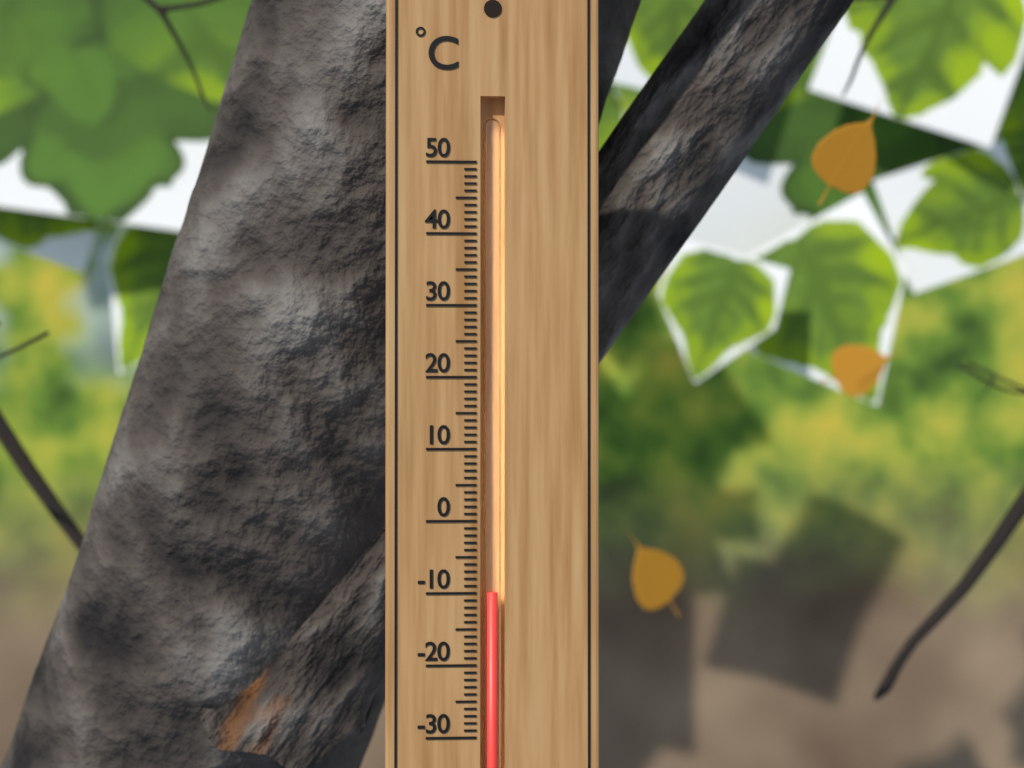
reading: -10 °C
